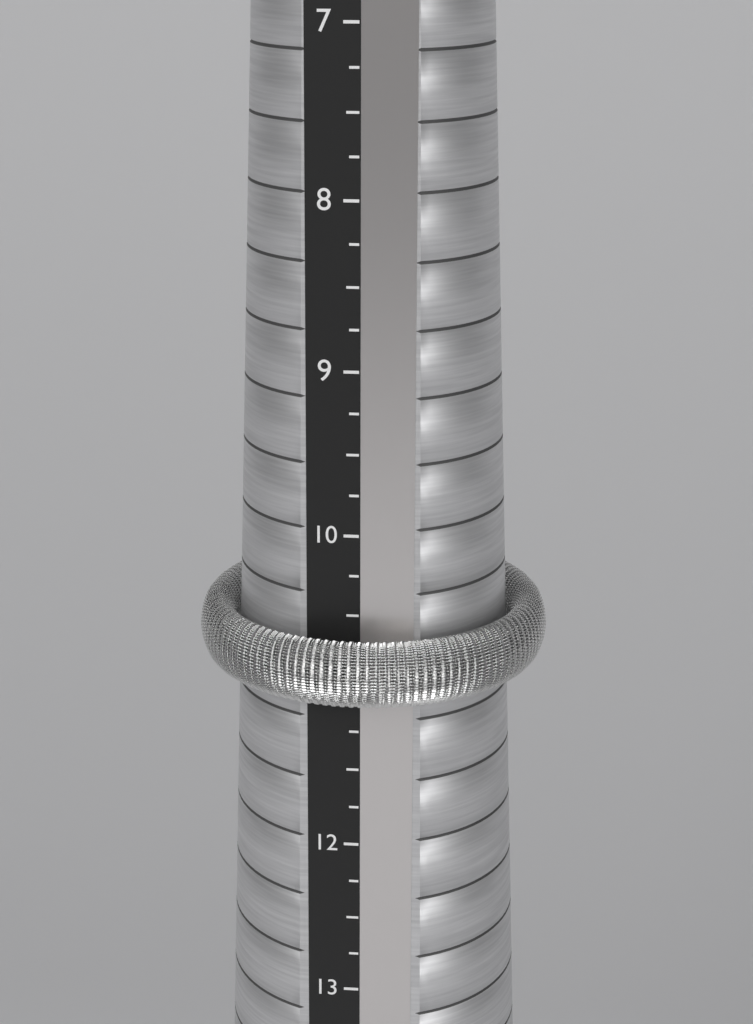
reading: 11.00 (no unit)
